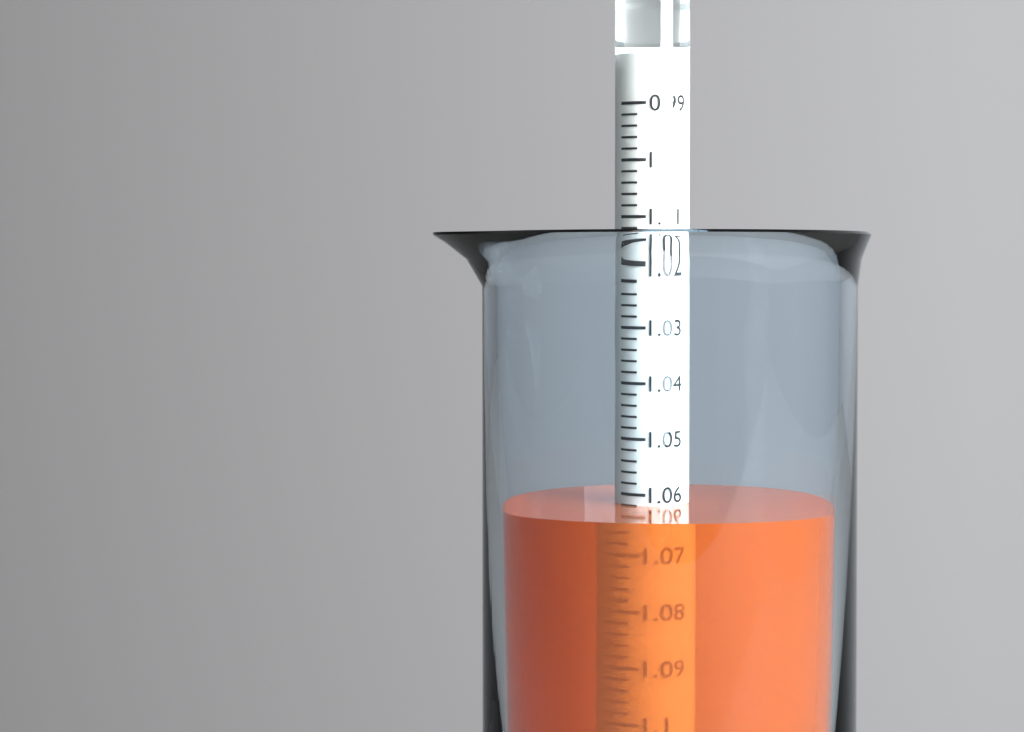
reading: 1.062 (no unit)
